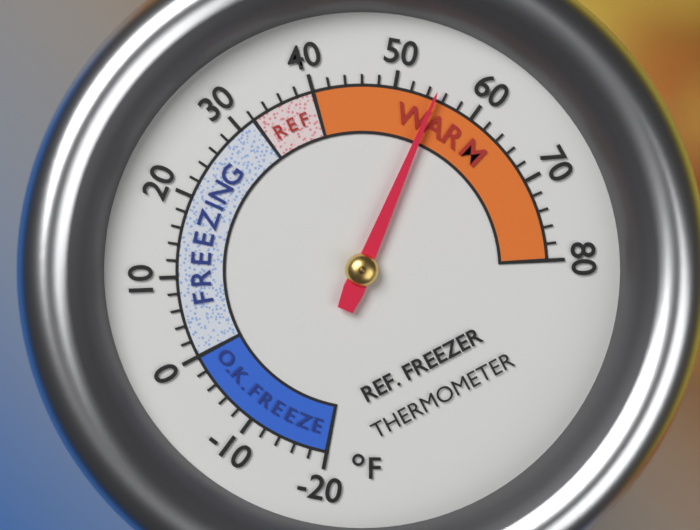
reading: 55 °F
